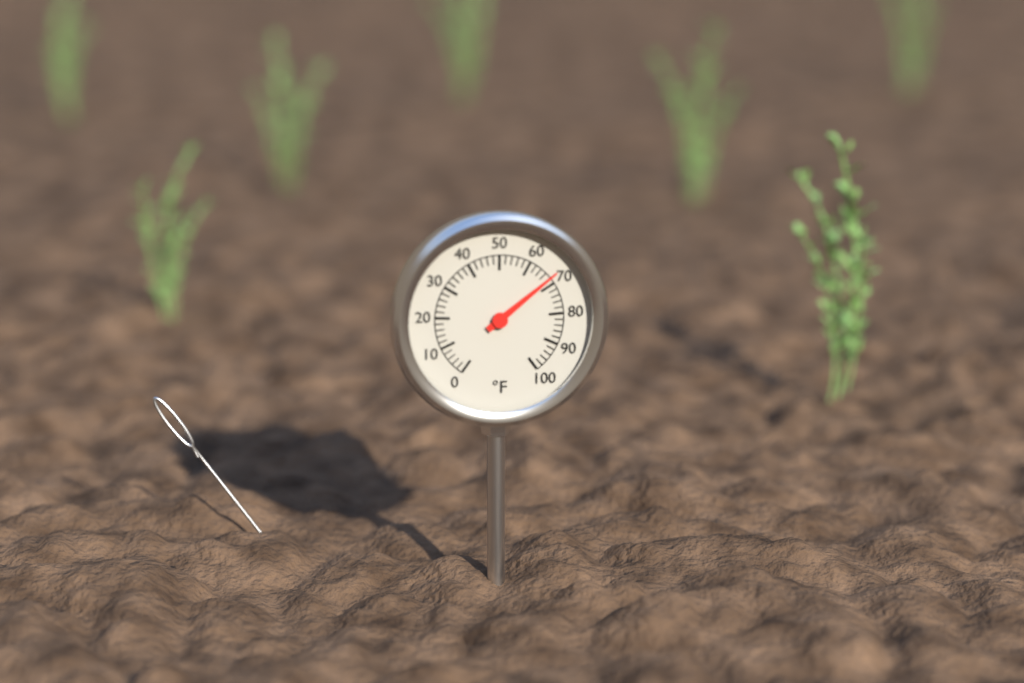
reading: 68 °F
